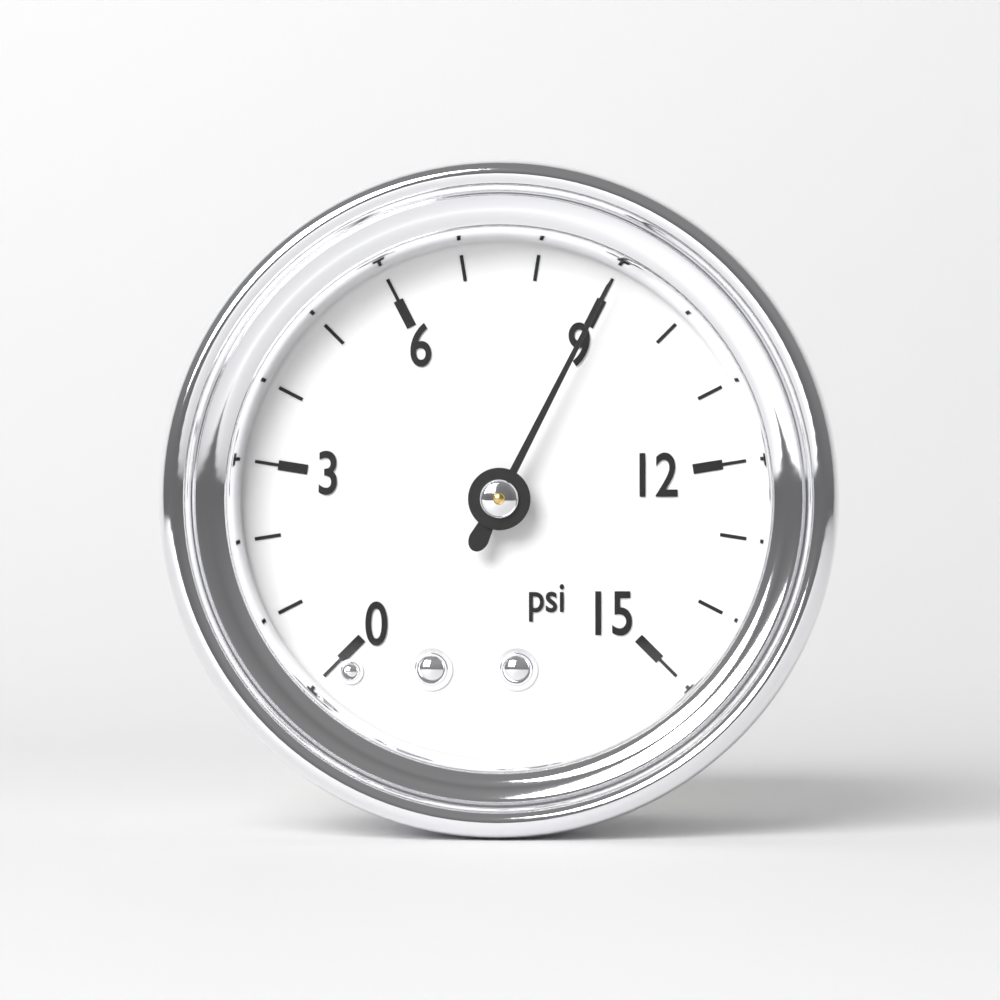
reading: 9 psi
